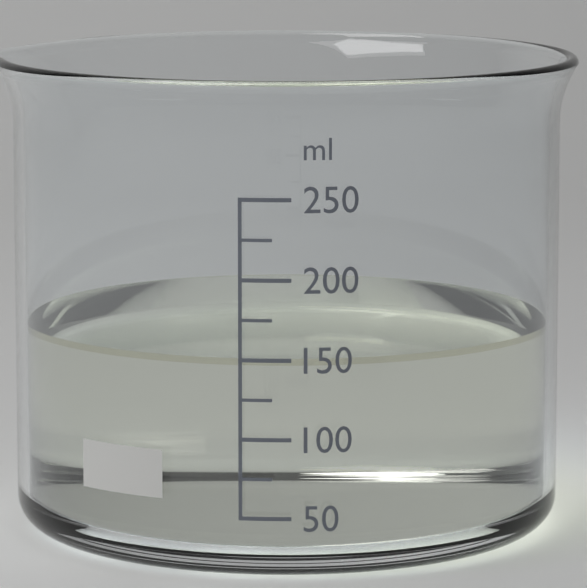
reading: 150 ml
